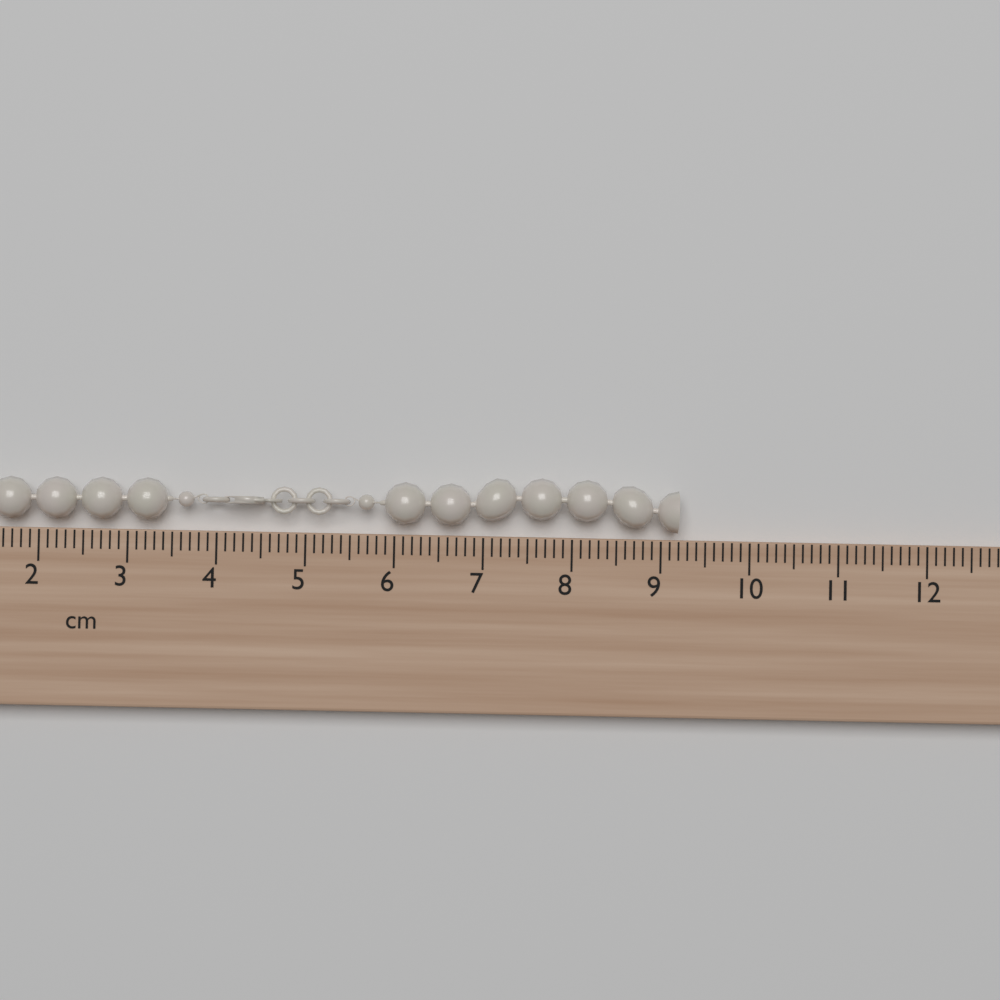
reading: 9.2 cm
